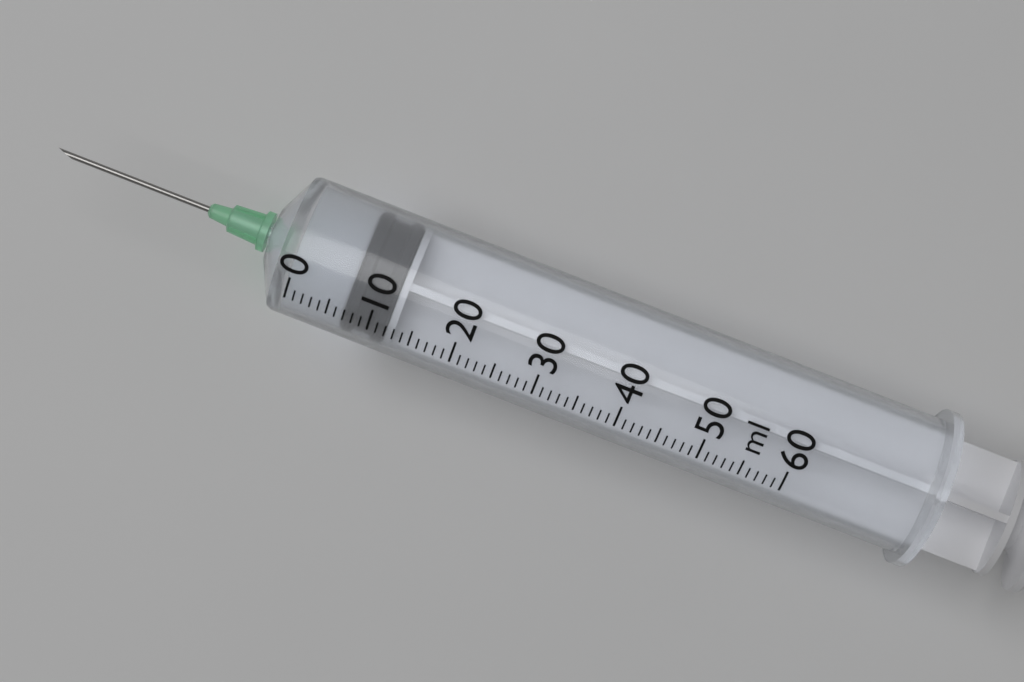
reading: 7 ml
